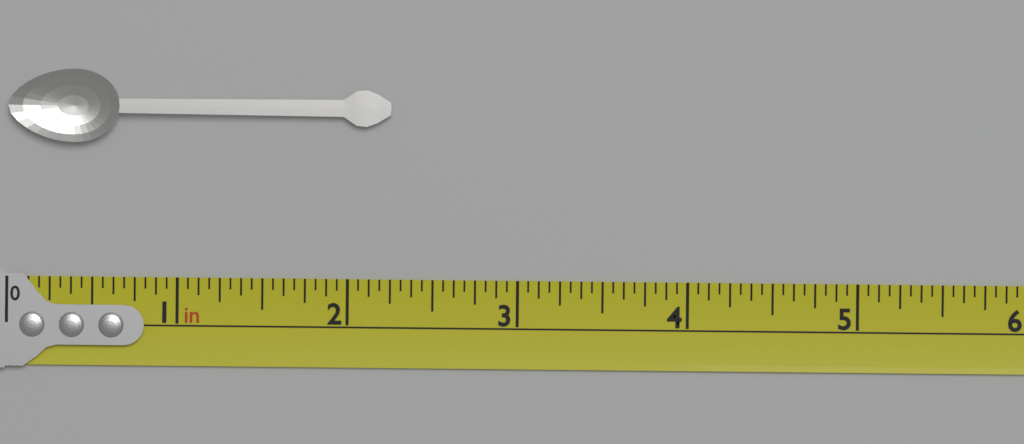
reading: 2.2500 in
